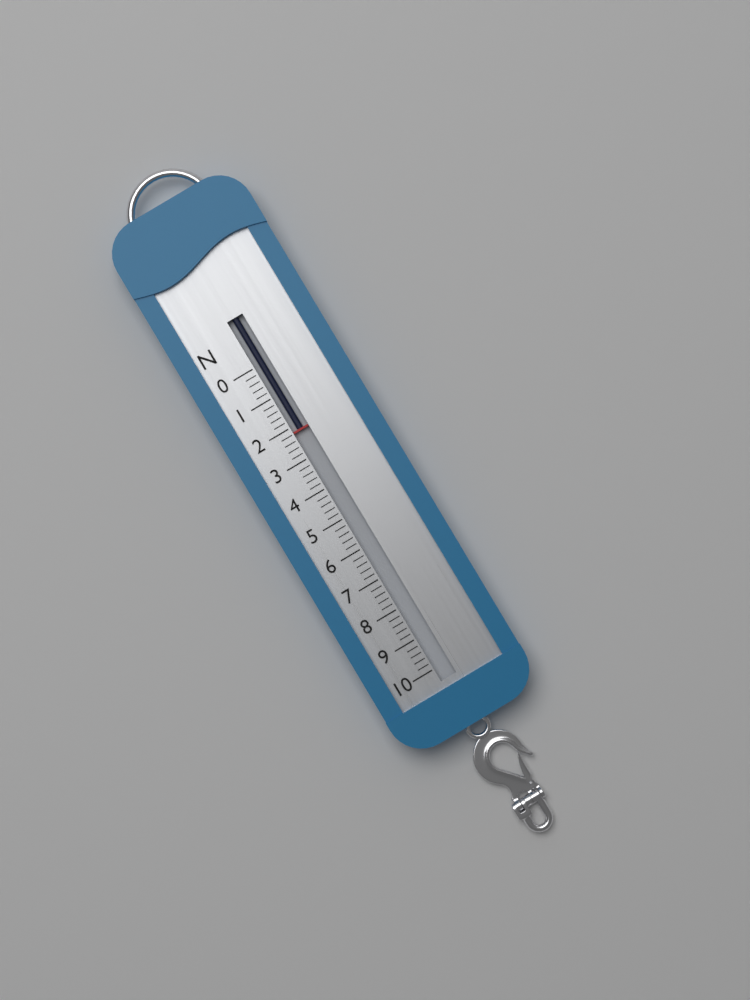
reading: 2.2 N
